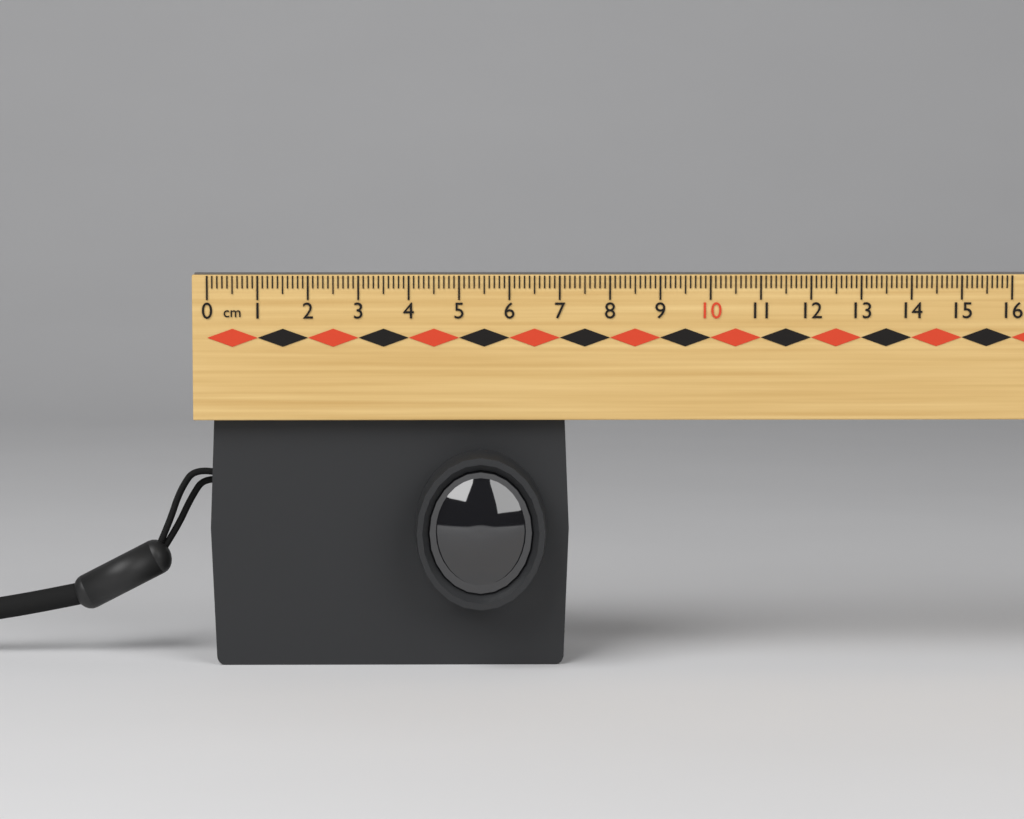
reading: 7.2 cm
